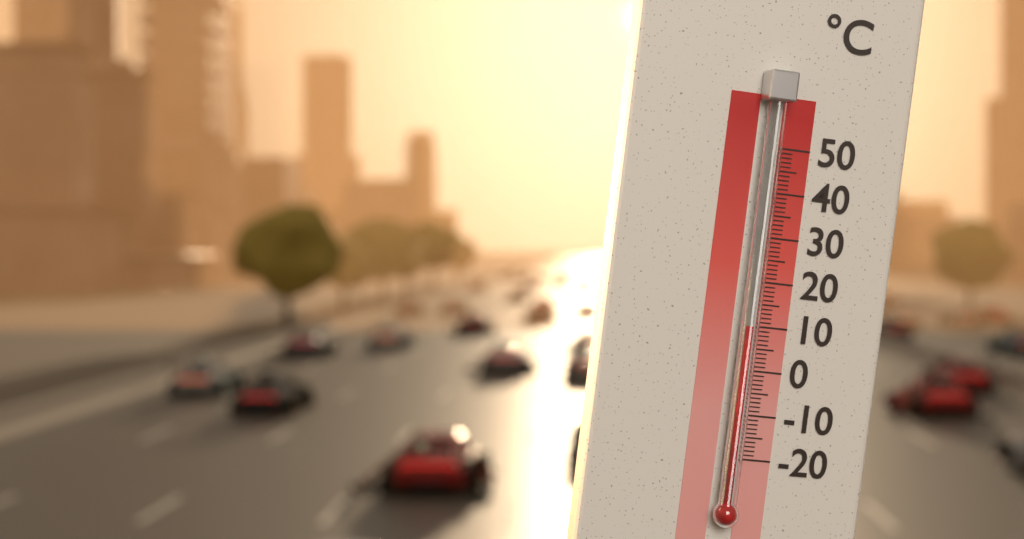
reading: 10 °C
